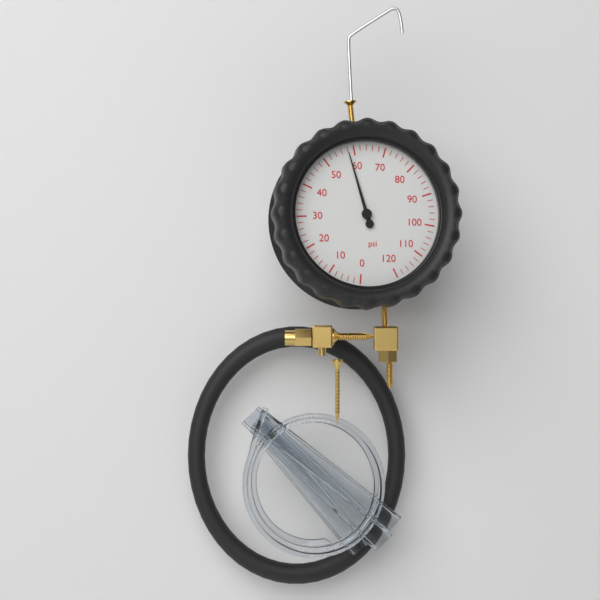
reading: 58 psi
